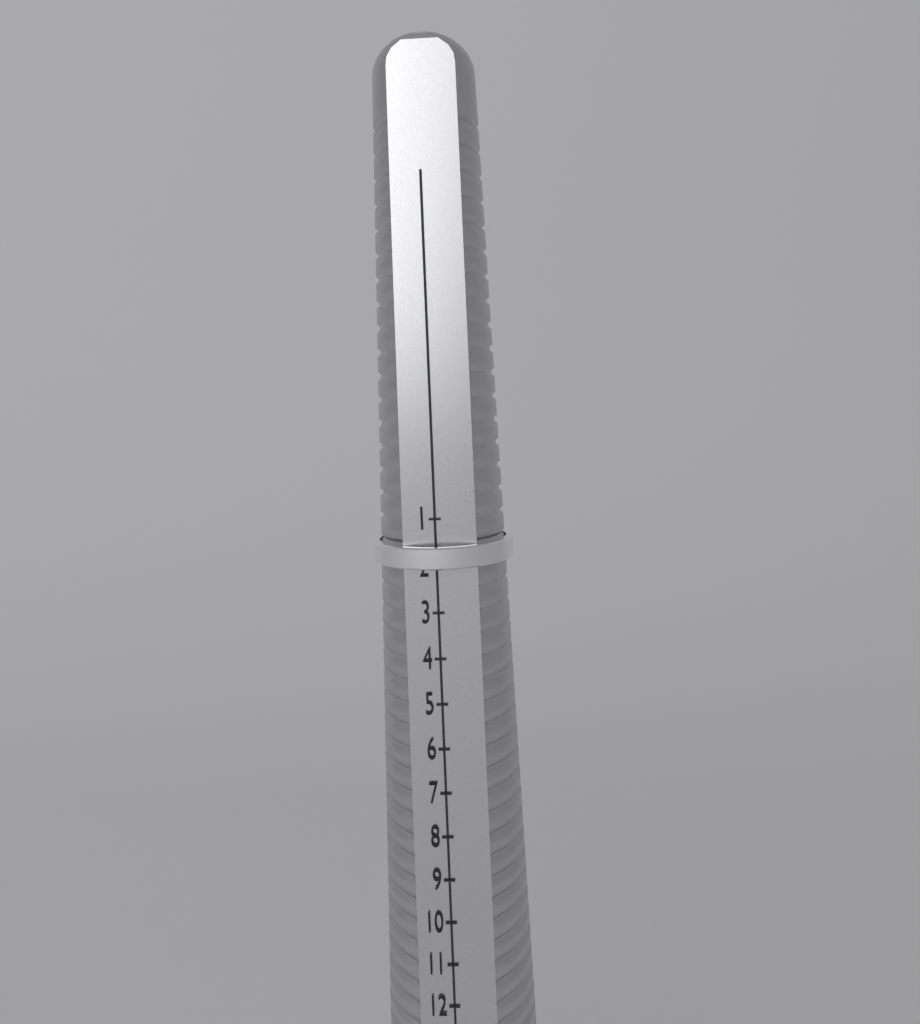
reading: 2 (no unit)
